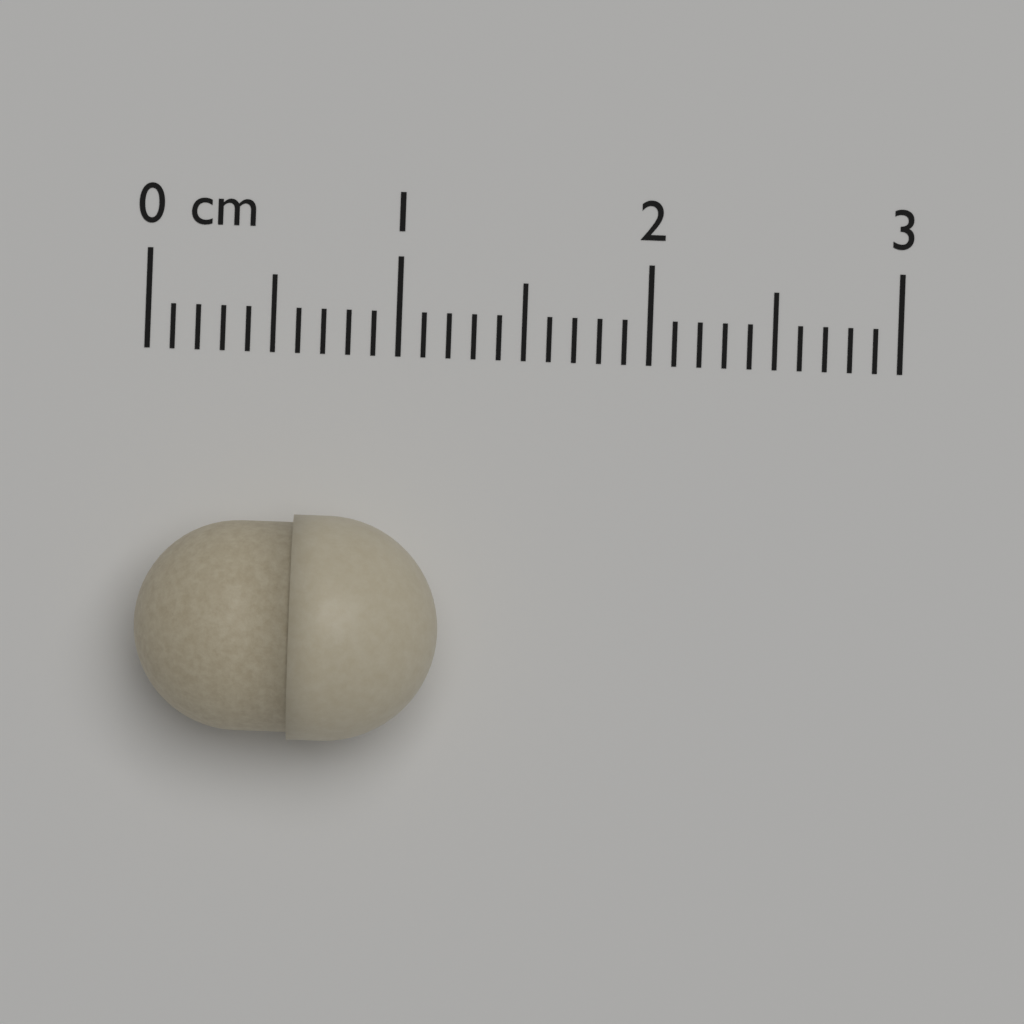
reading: 1.2 cm
